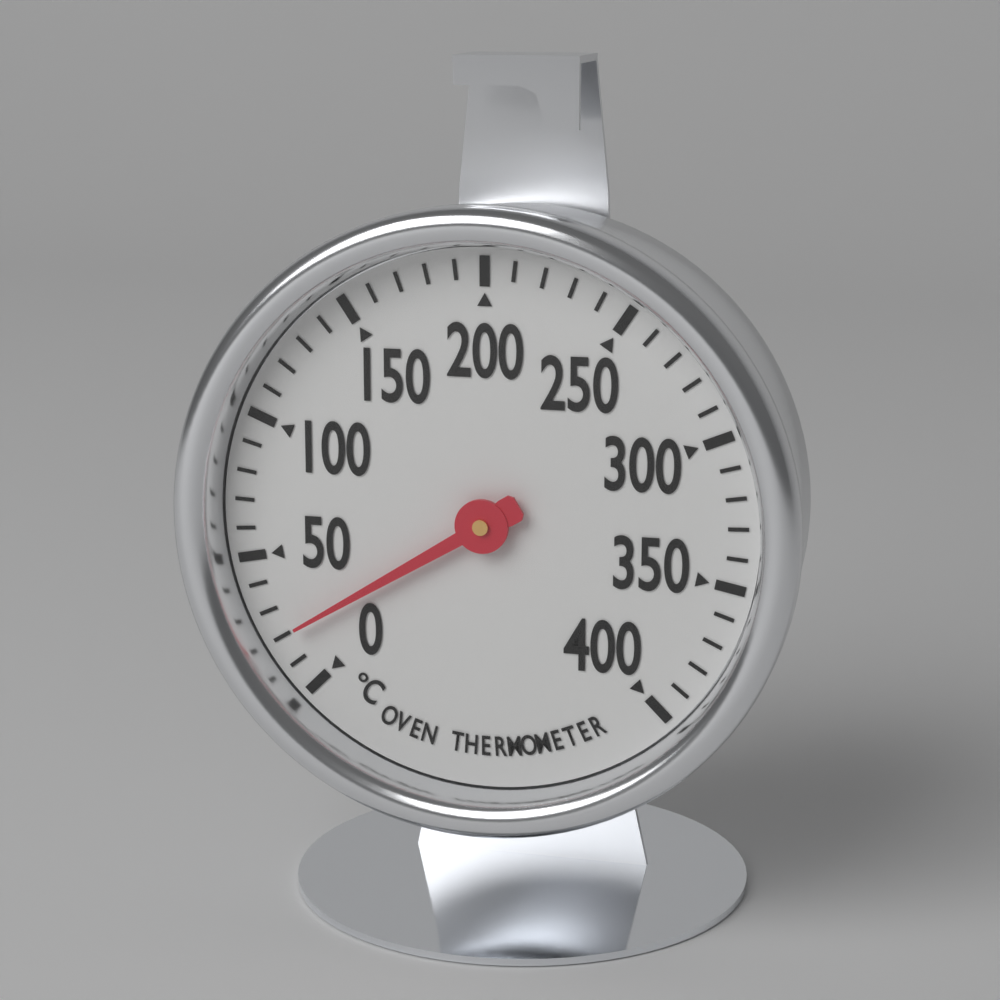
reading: 20 °C
